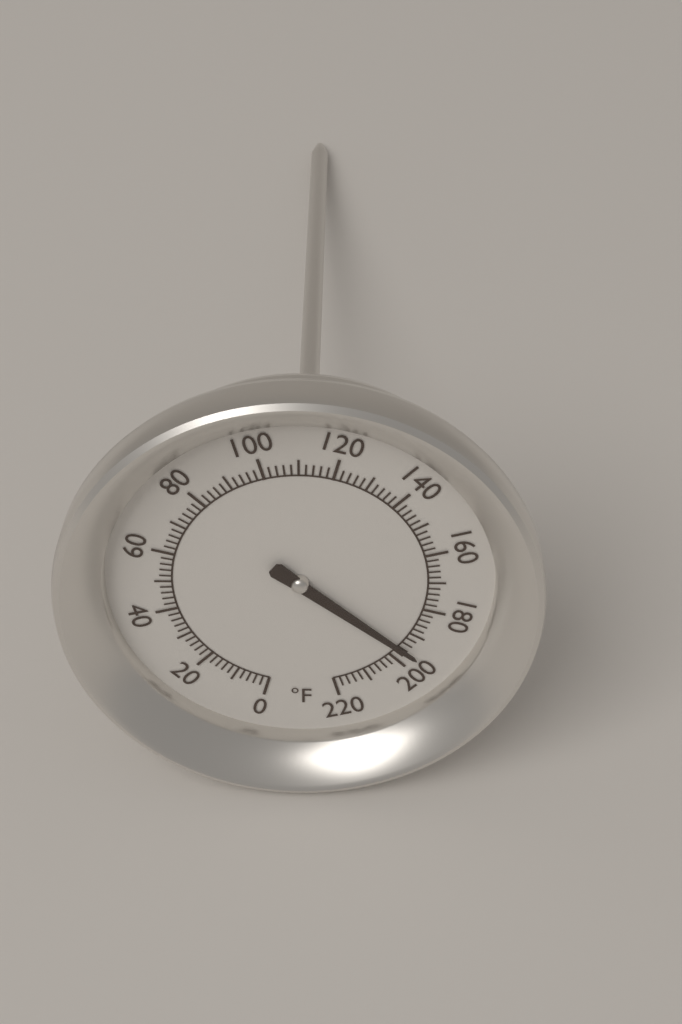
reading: 196 °F
